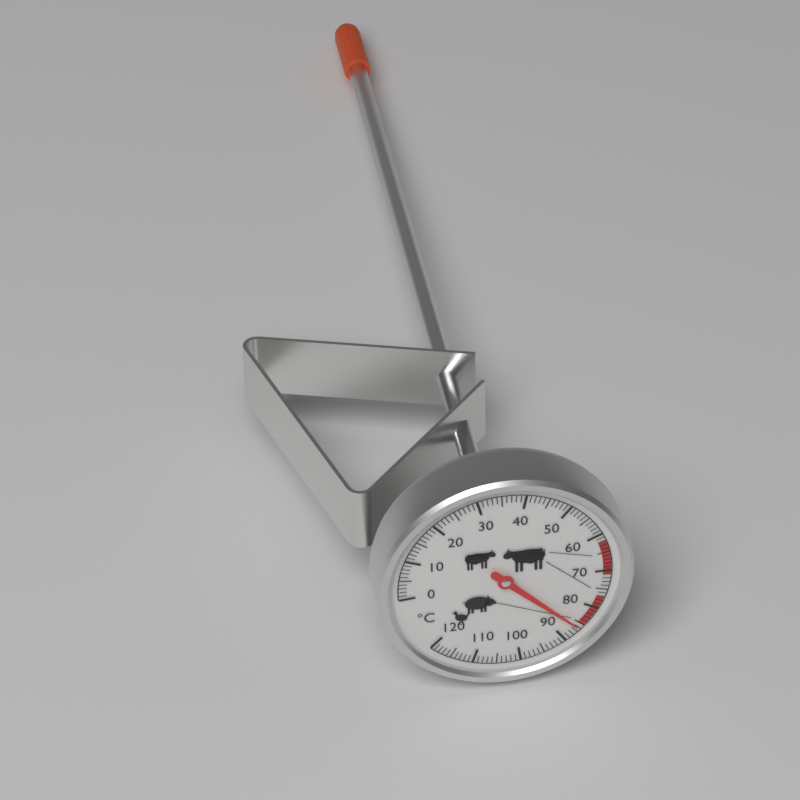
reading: 86 °C
